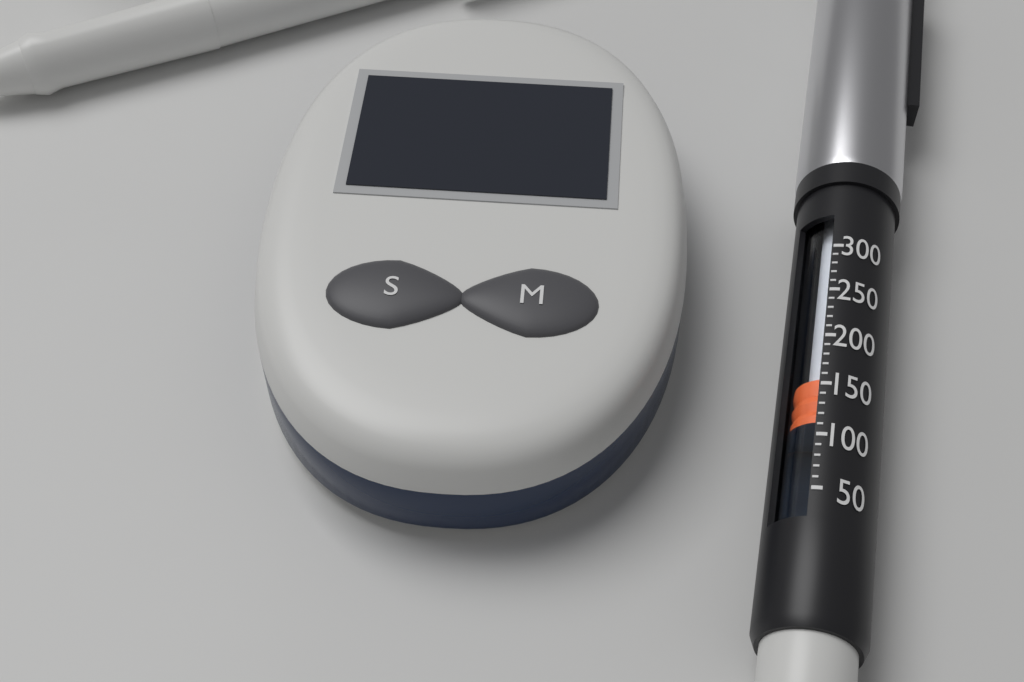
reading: 120 (no unit)
